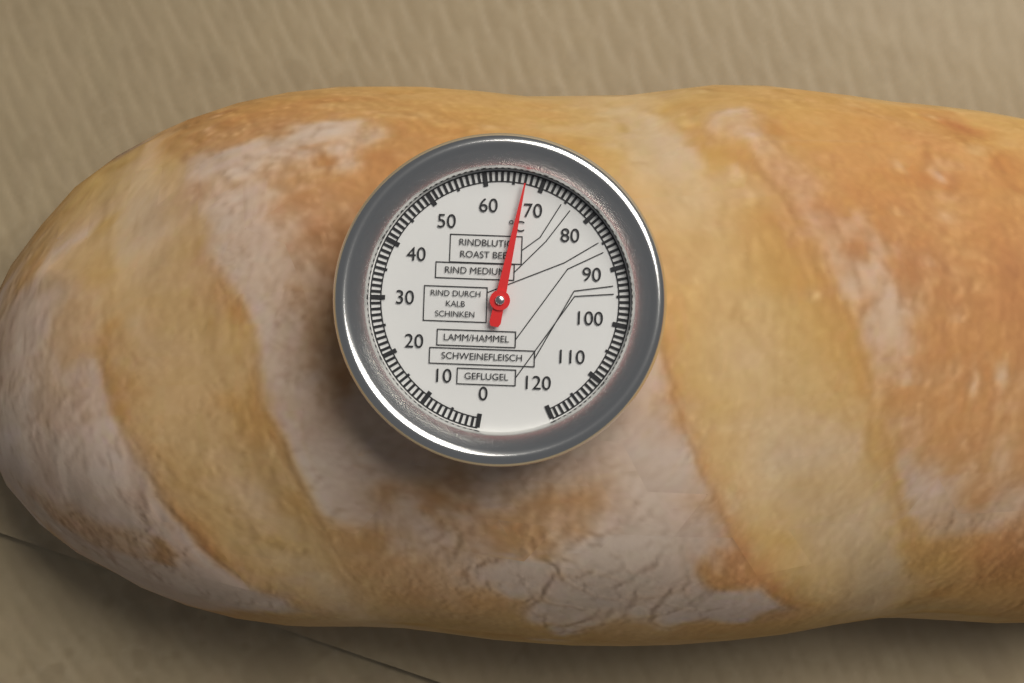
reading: 67 °C
